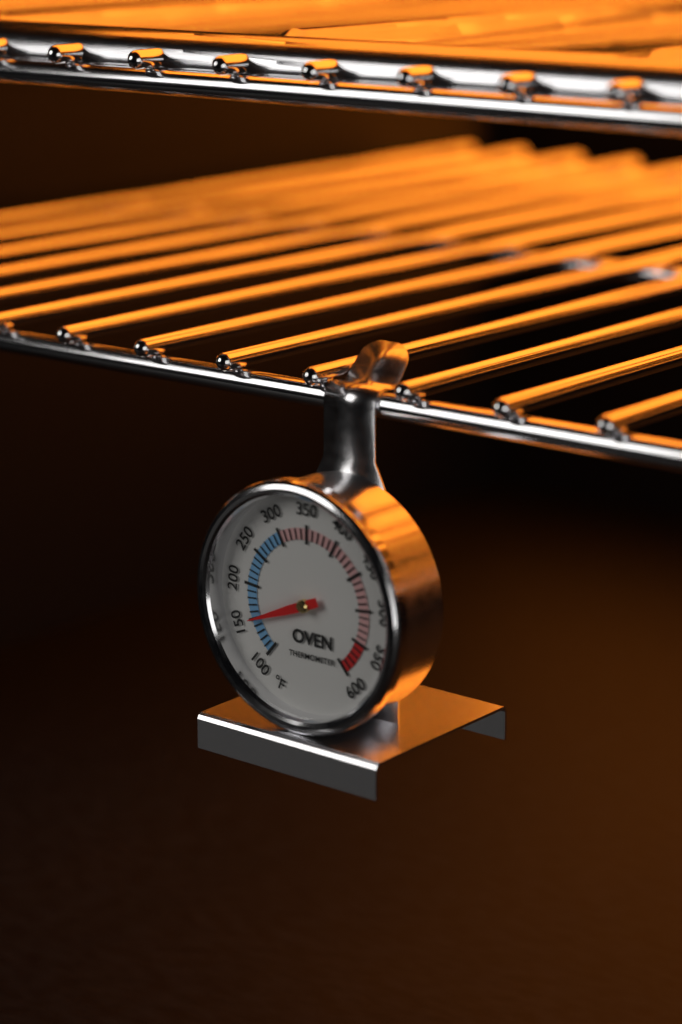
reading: 150 °F
